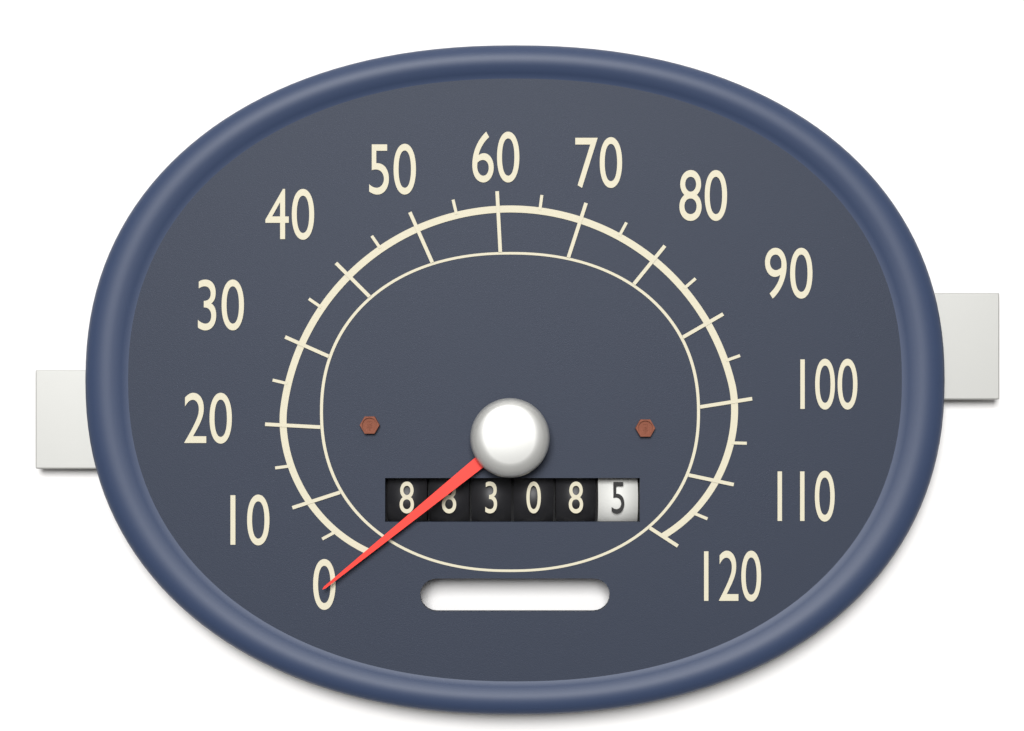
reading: 0 (no unit)
